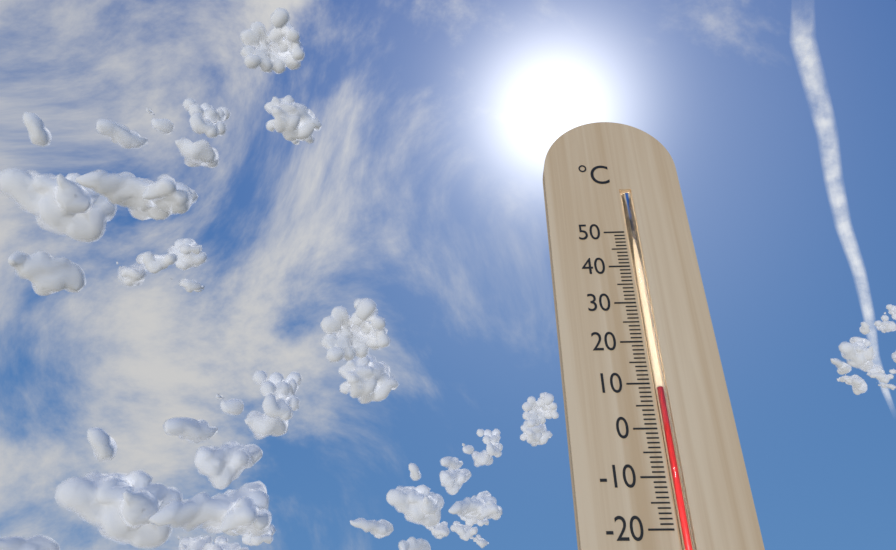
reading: 9 °C
